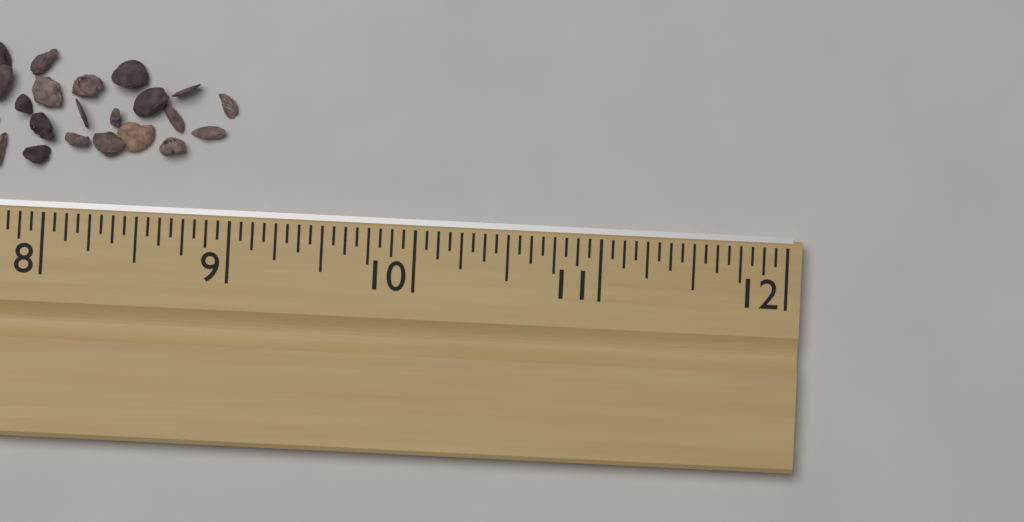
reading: 9.0000 in
